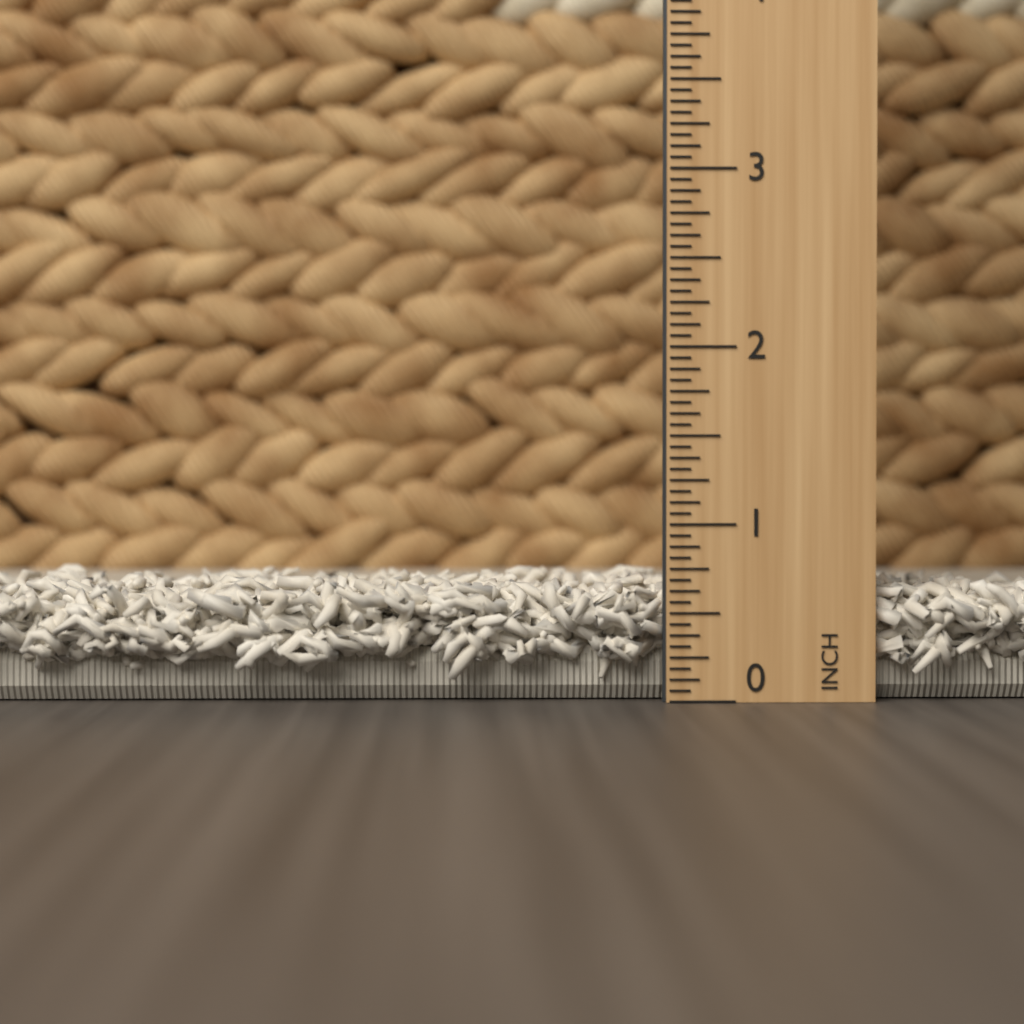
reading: 0.6875 in
